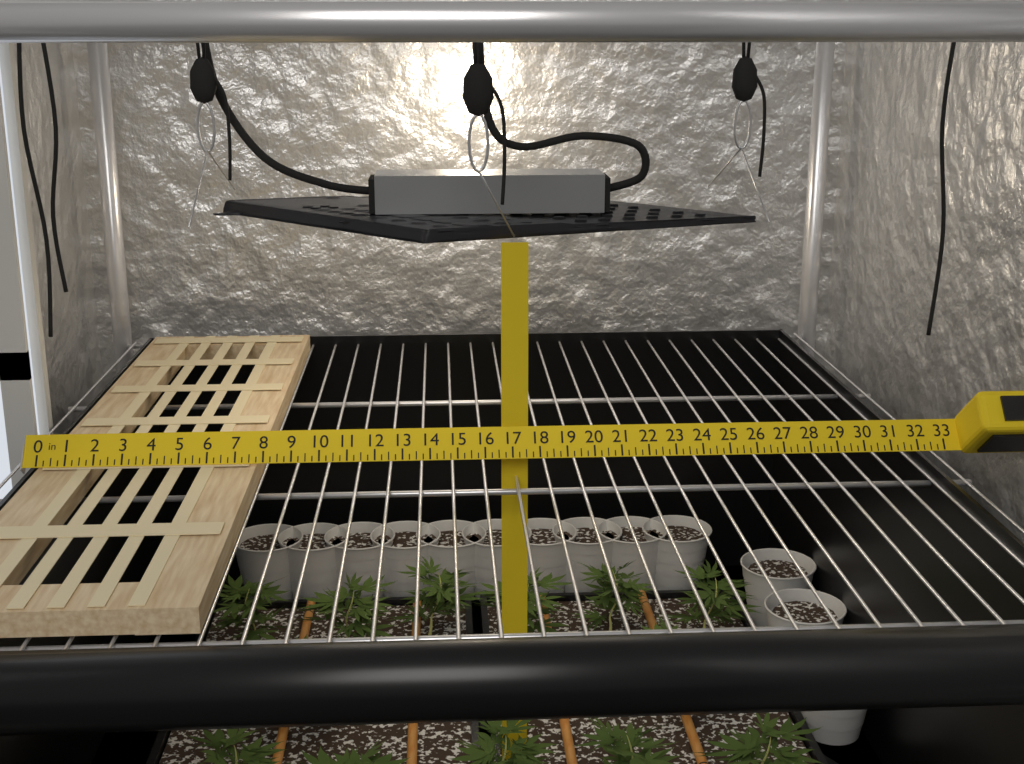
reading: 7.75 in
